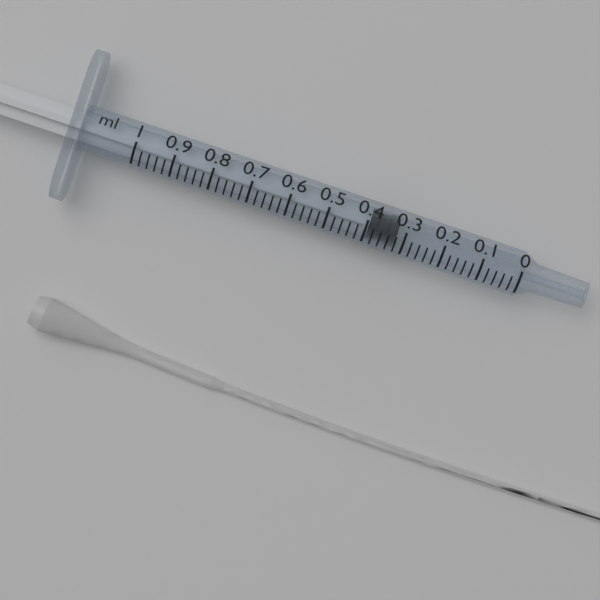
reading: 0.32 ml
